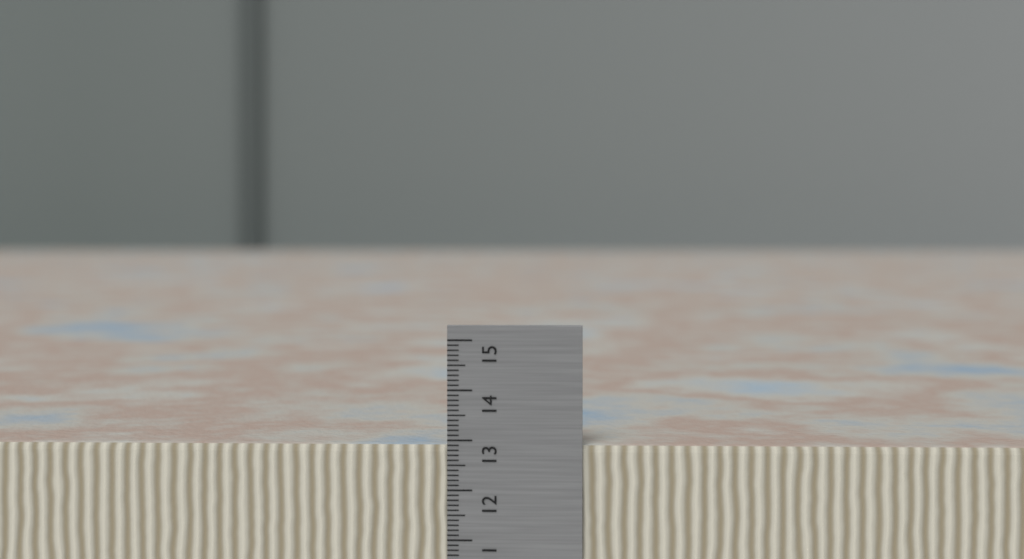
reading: 12.9 cm
